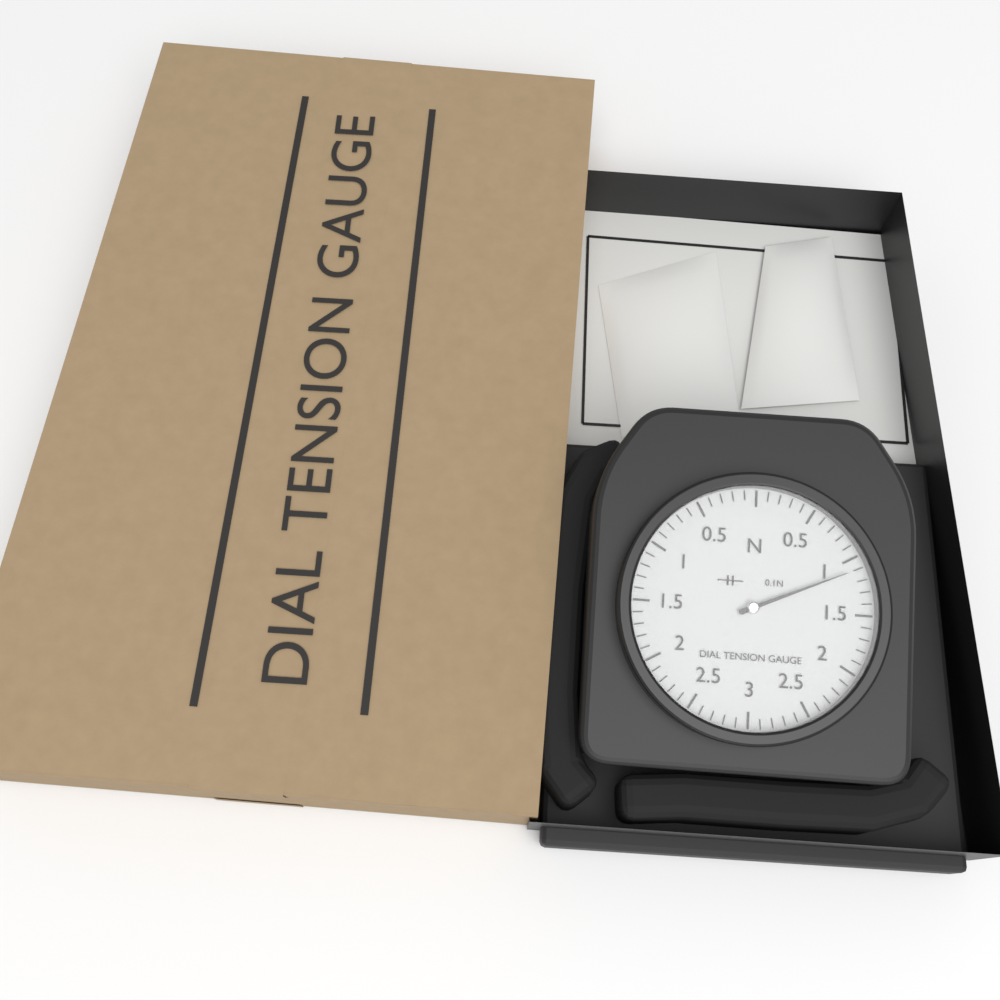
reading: 1.1 N
